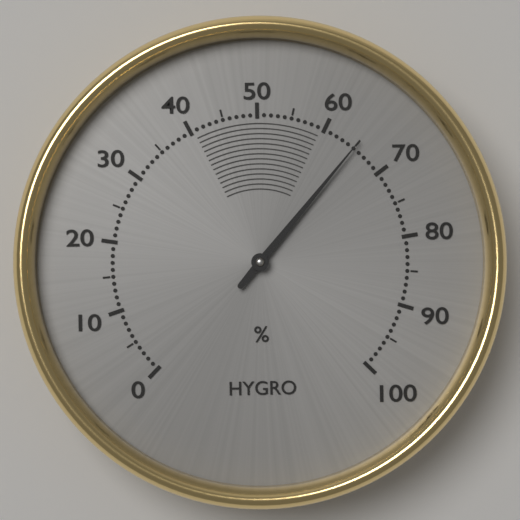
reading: 65 %
